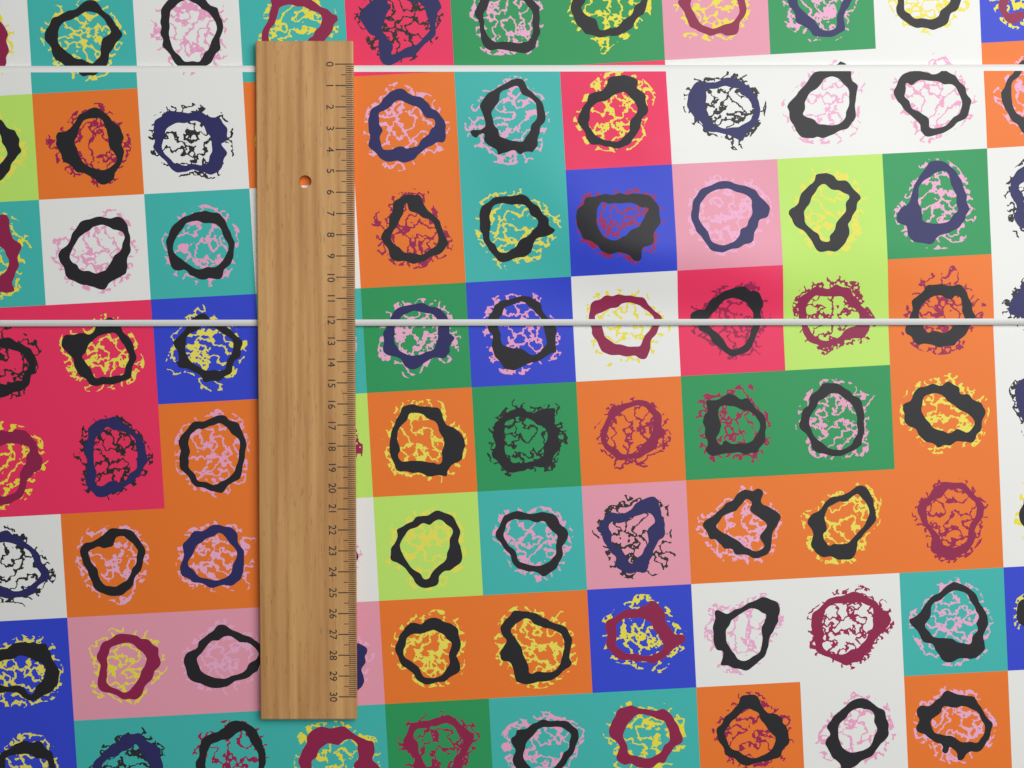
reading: 12.3 (no unit)
